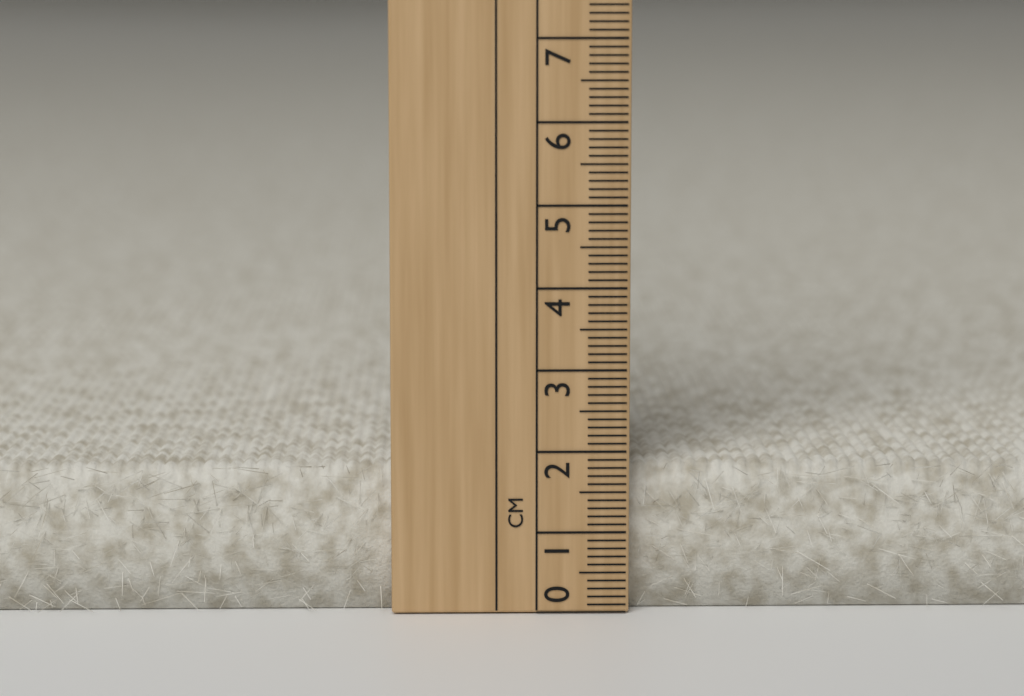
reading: 1.8 cm
